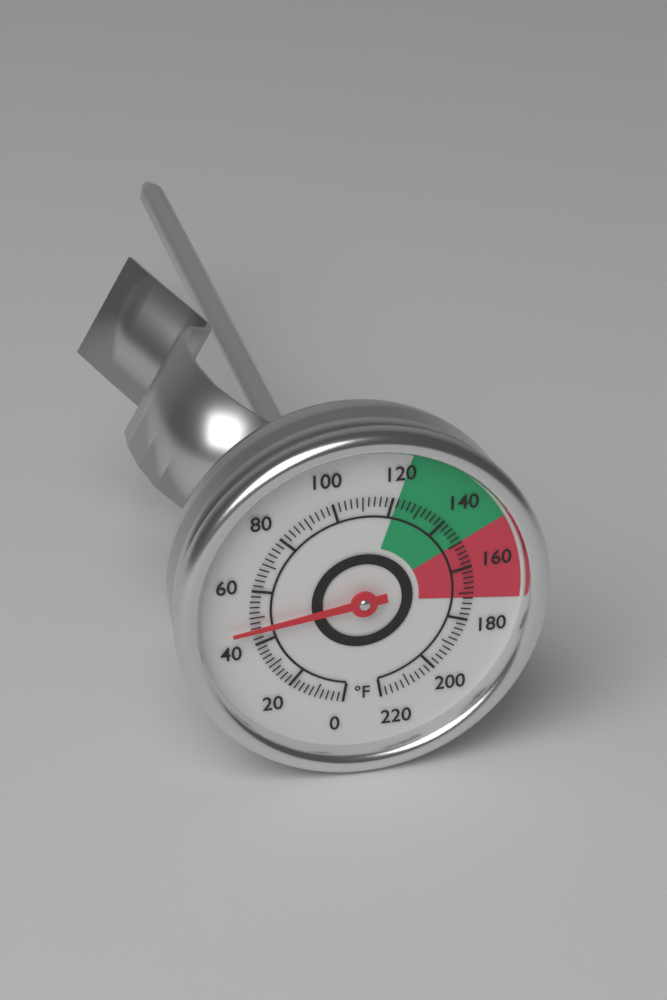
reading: 46 °F
